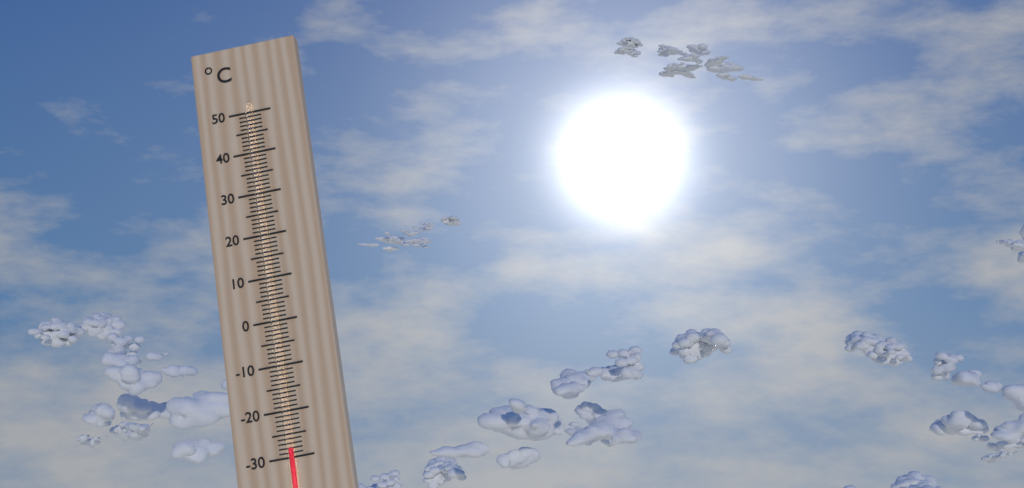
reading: -28 °C
